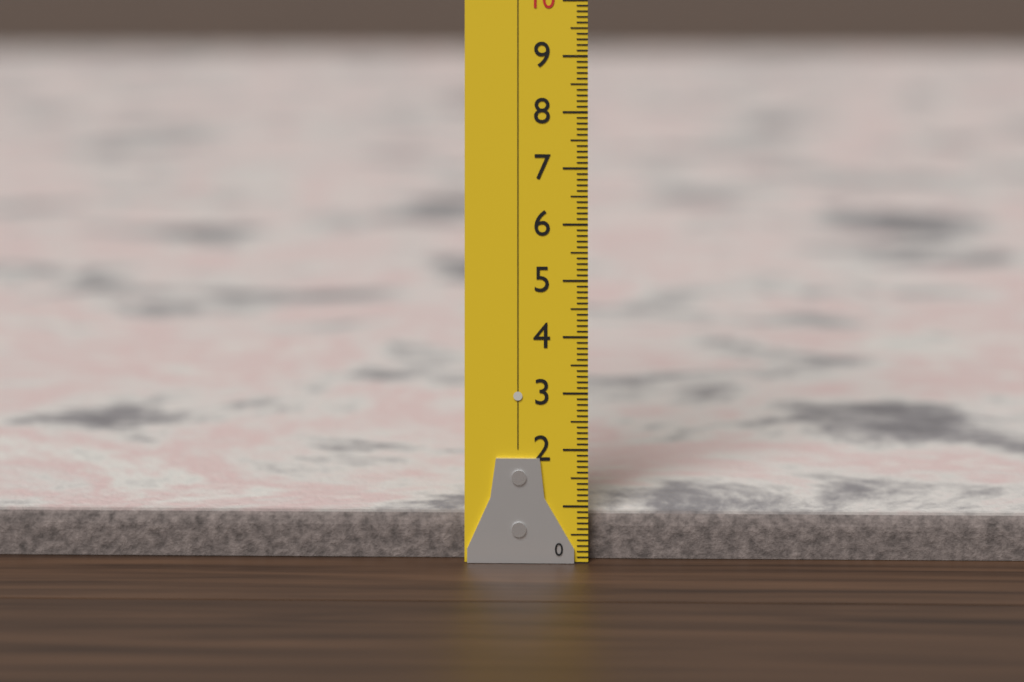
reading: 0.8 (no unit)
